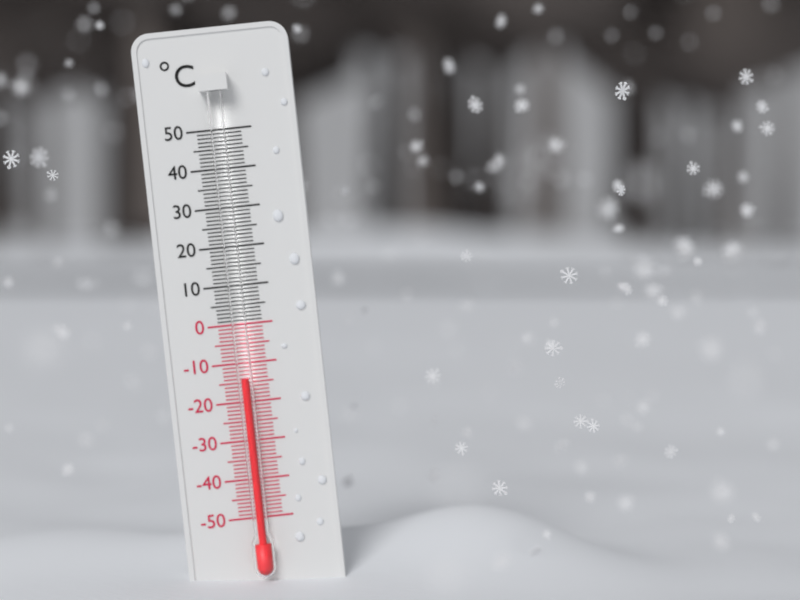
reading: -14 °C
